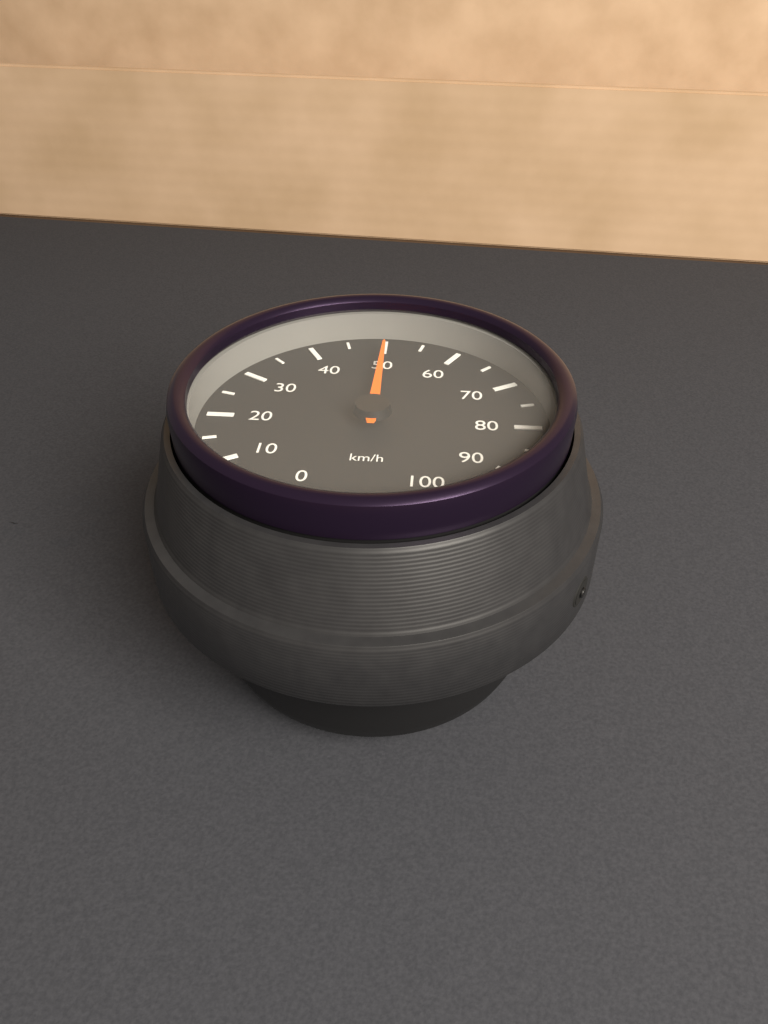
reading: 50 km/h
